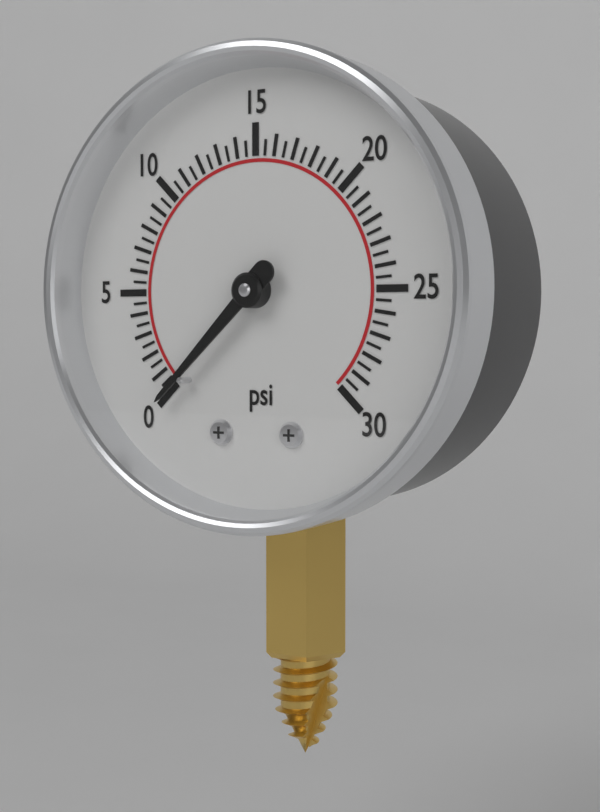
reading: 0.0 psi
